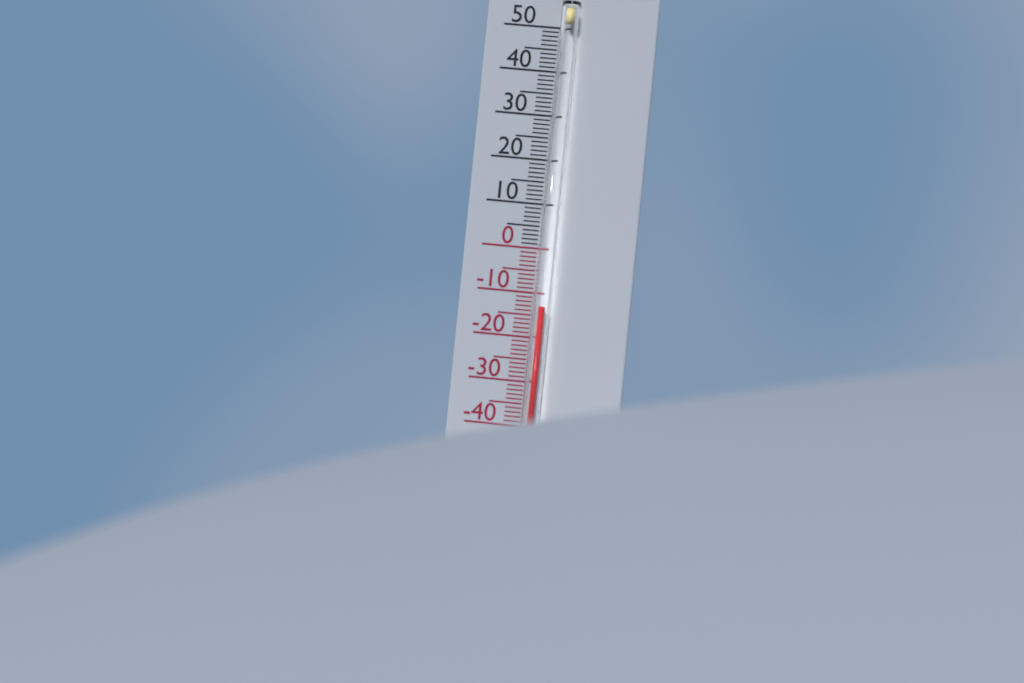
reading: -13 °C
